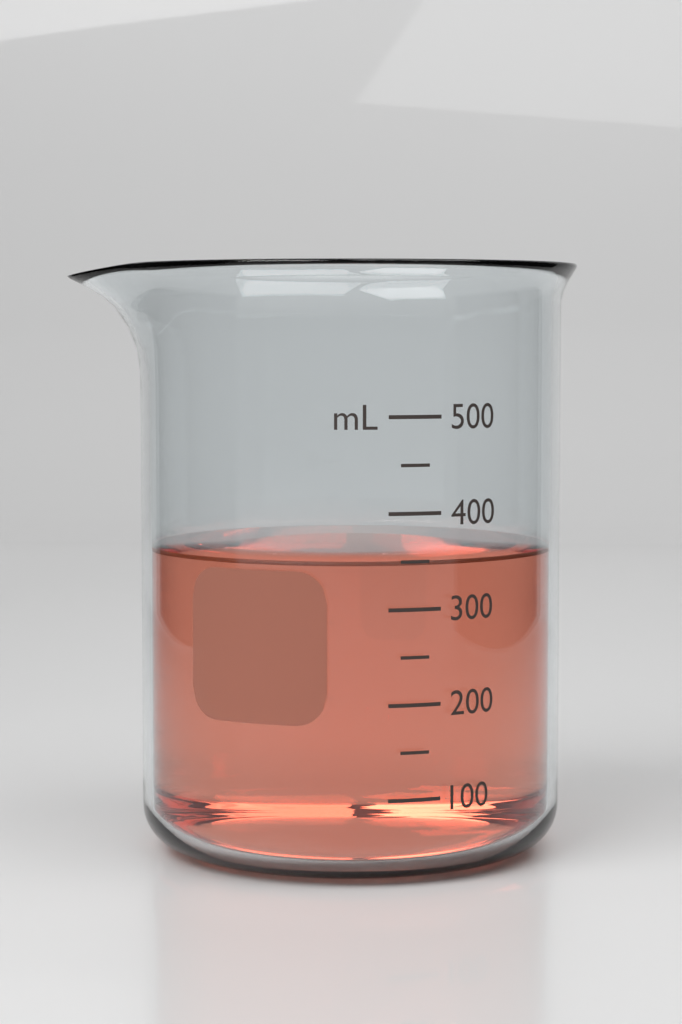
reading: 350 mL
